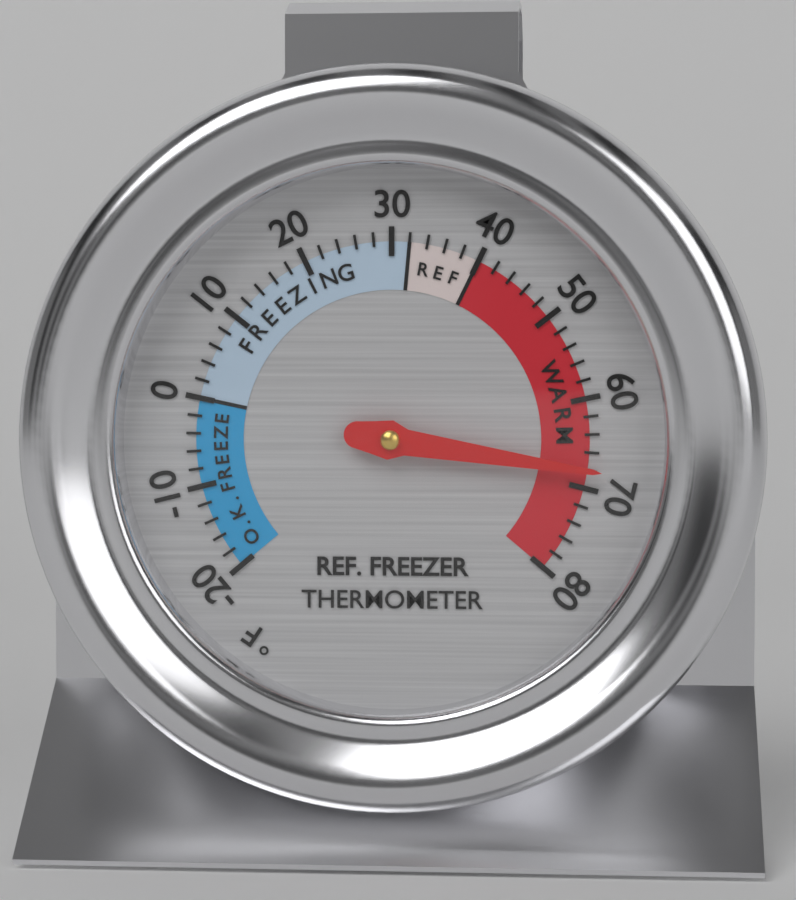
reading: 68 °F
